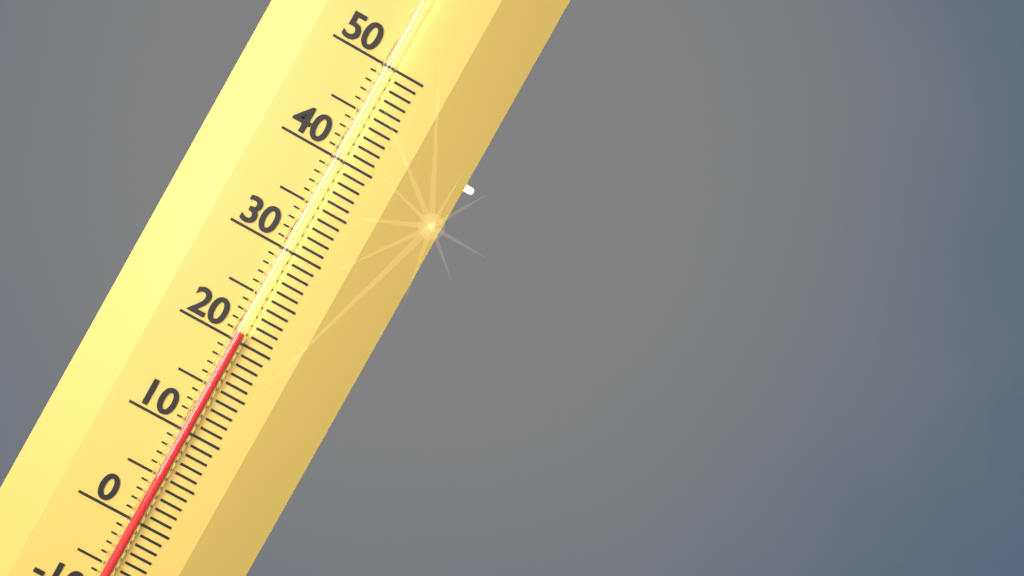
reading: 21 (no unit)
